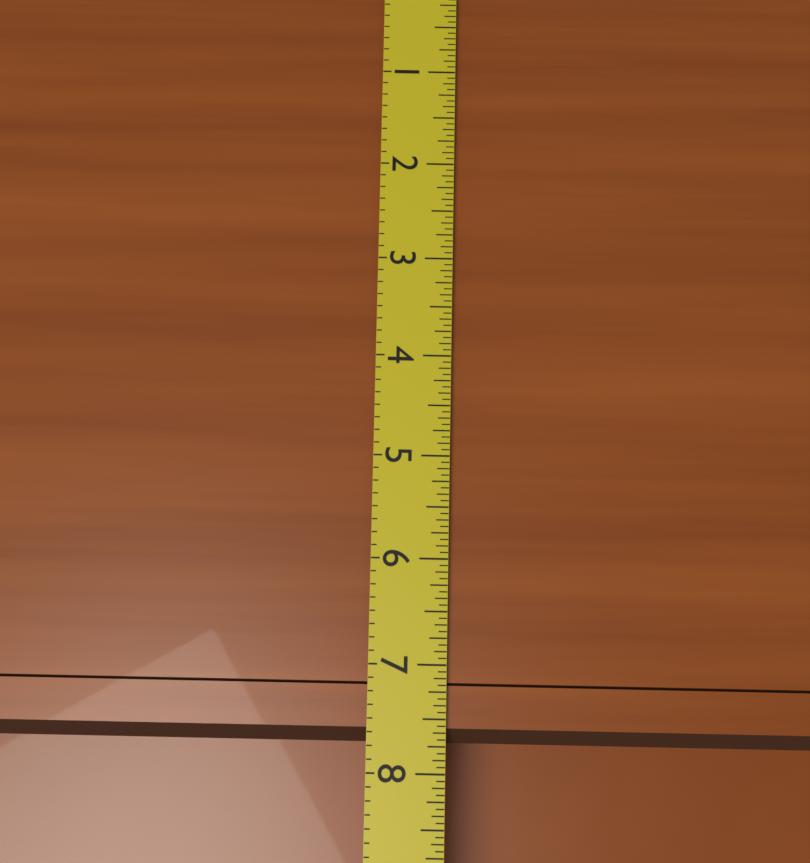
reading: 7.7500 (no unit)
